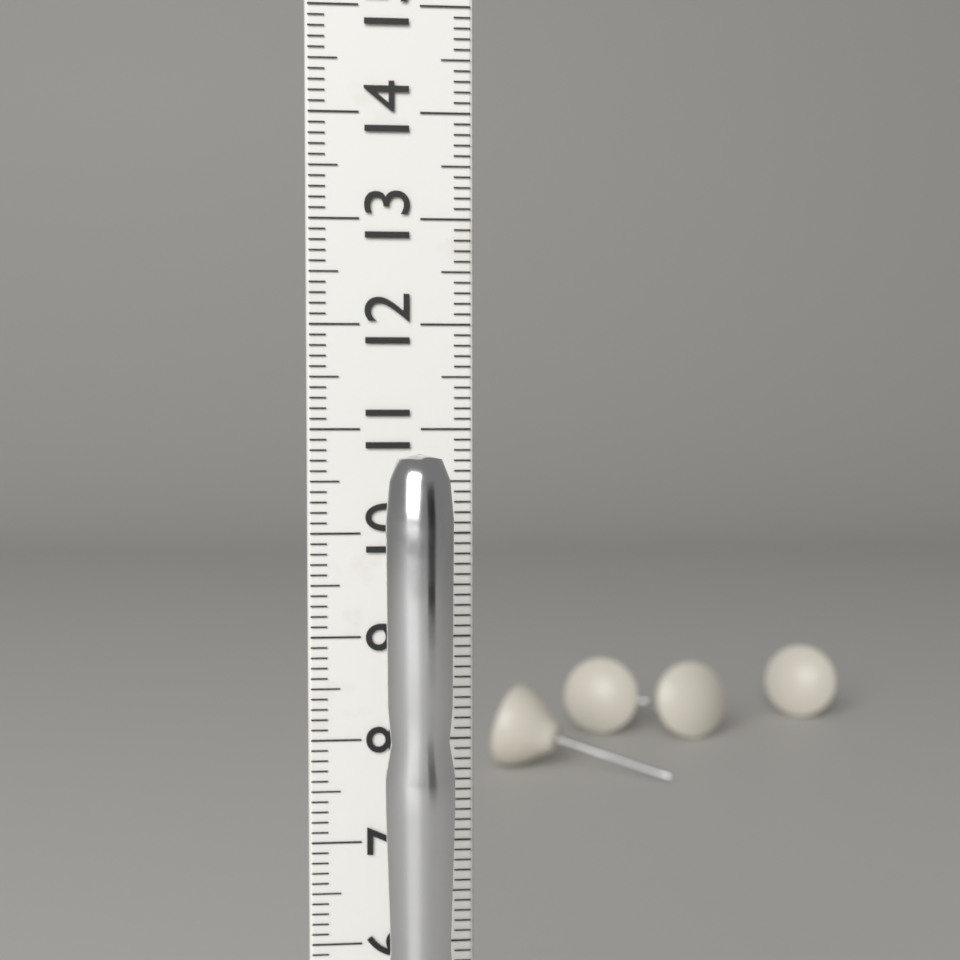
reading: 10.8 cm
